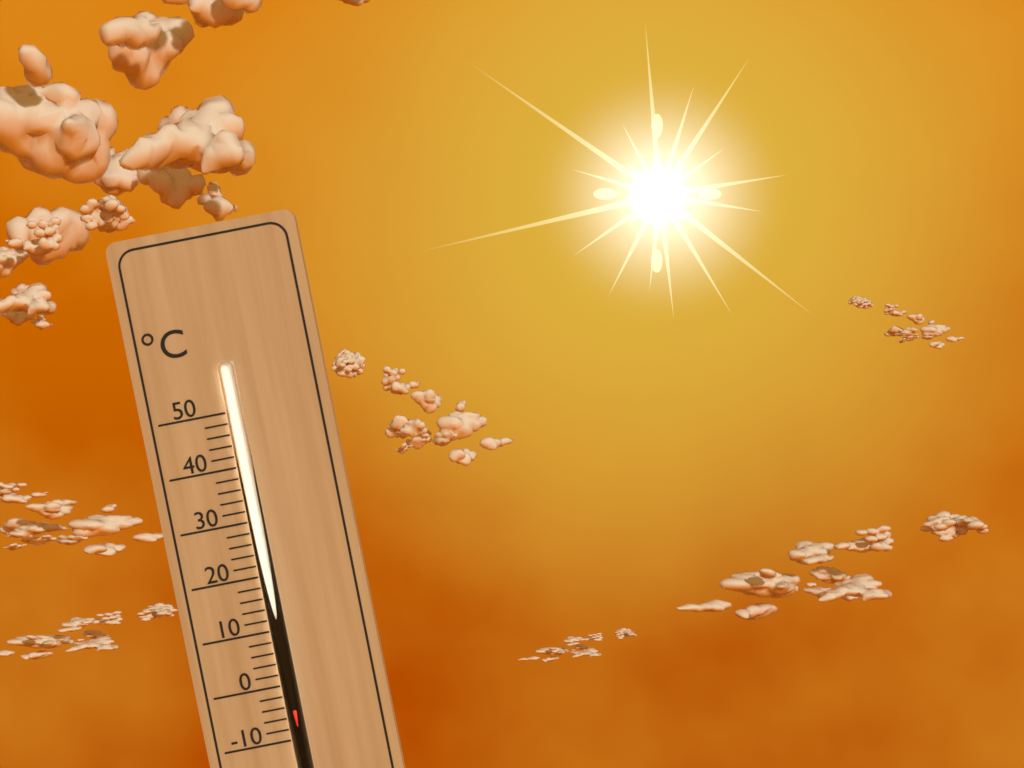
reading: -4 °C
